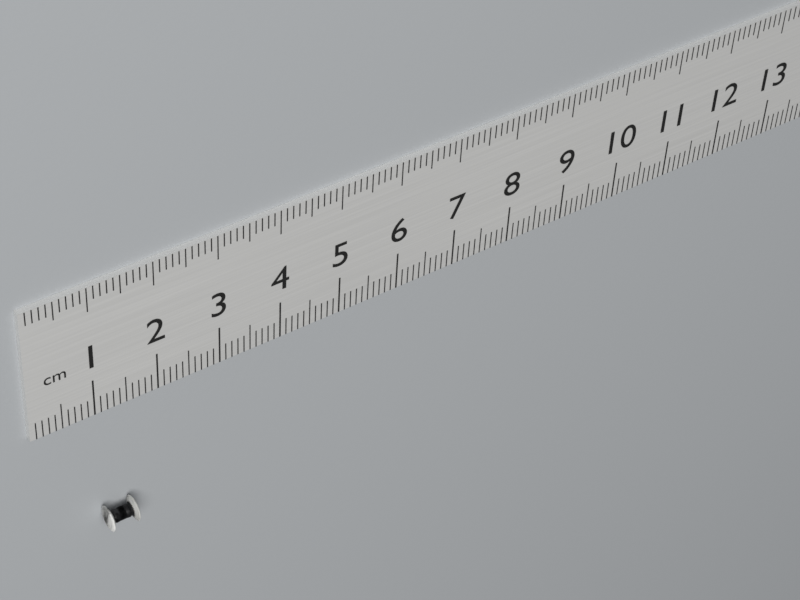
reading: 1.5 cm
